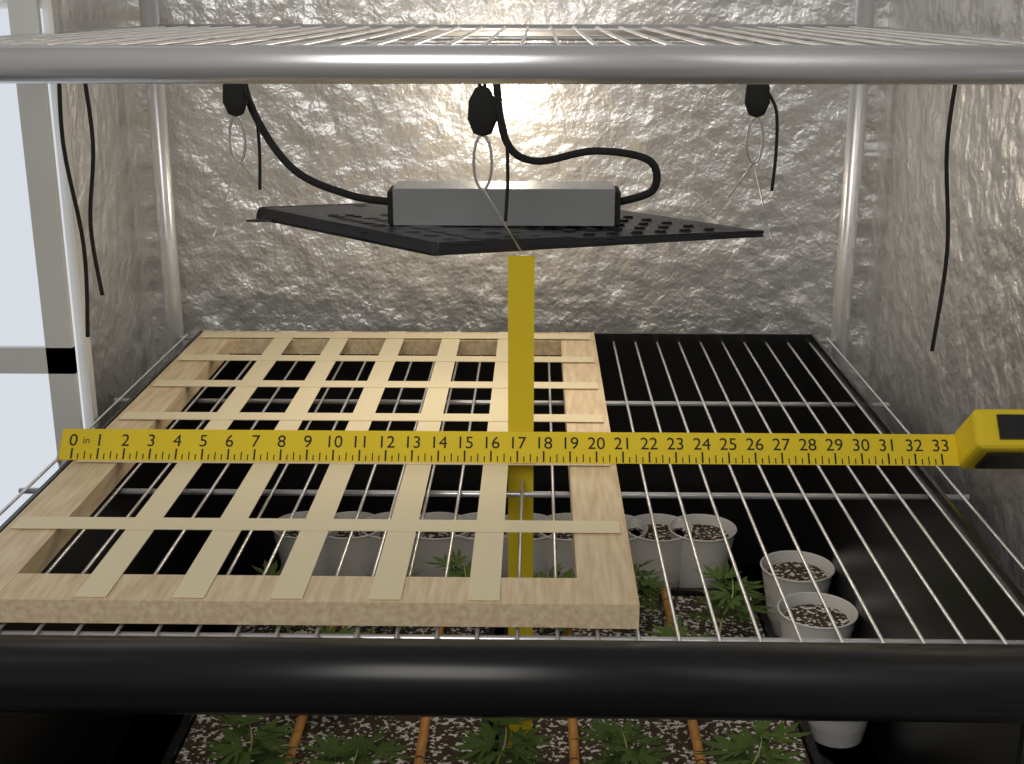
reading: 20.75 in
